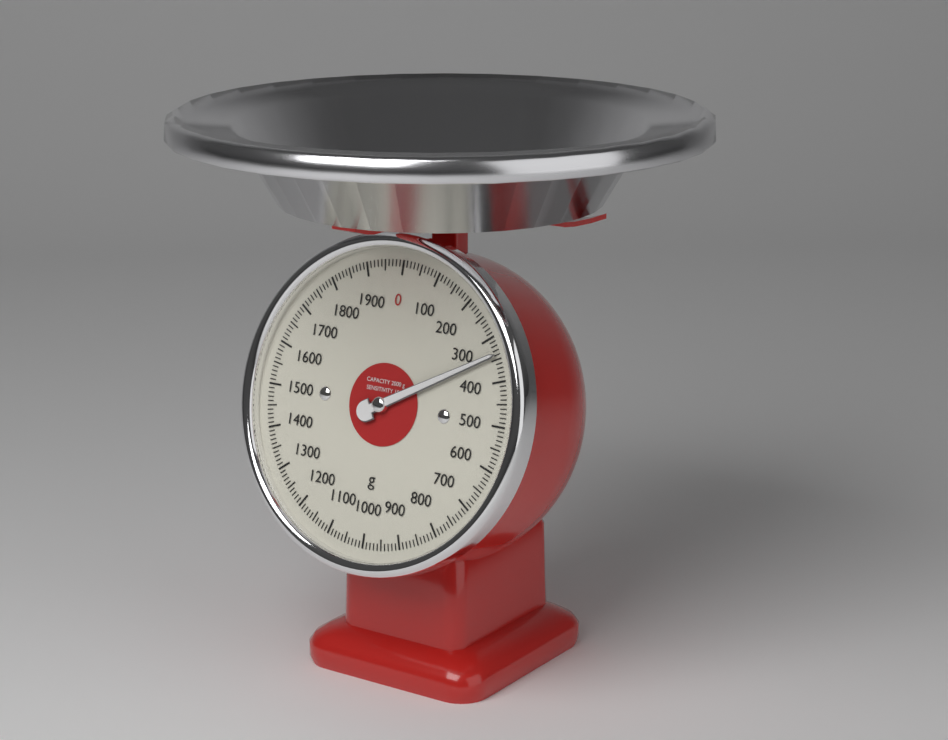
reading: 340 g
